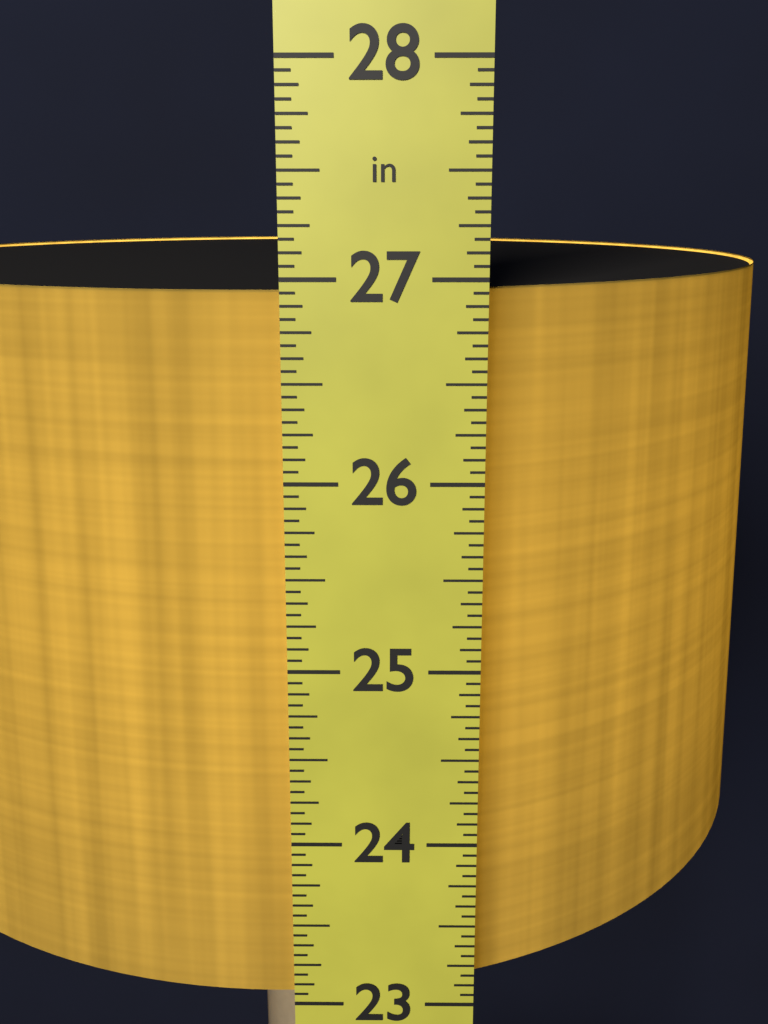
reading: 26.9375 in
